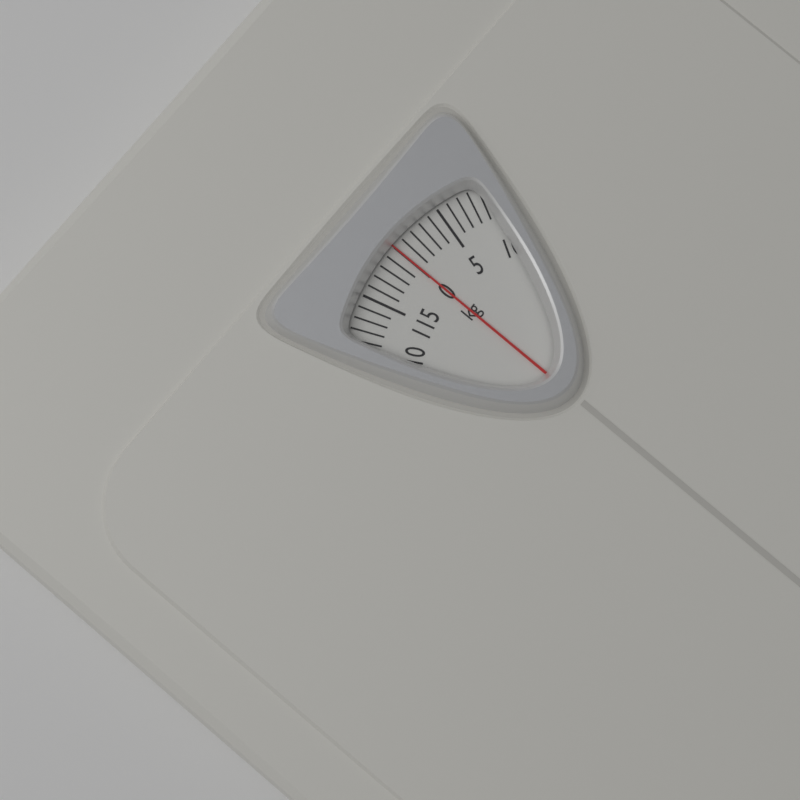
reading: 0 kg
